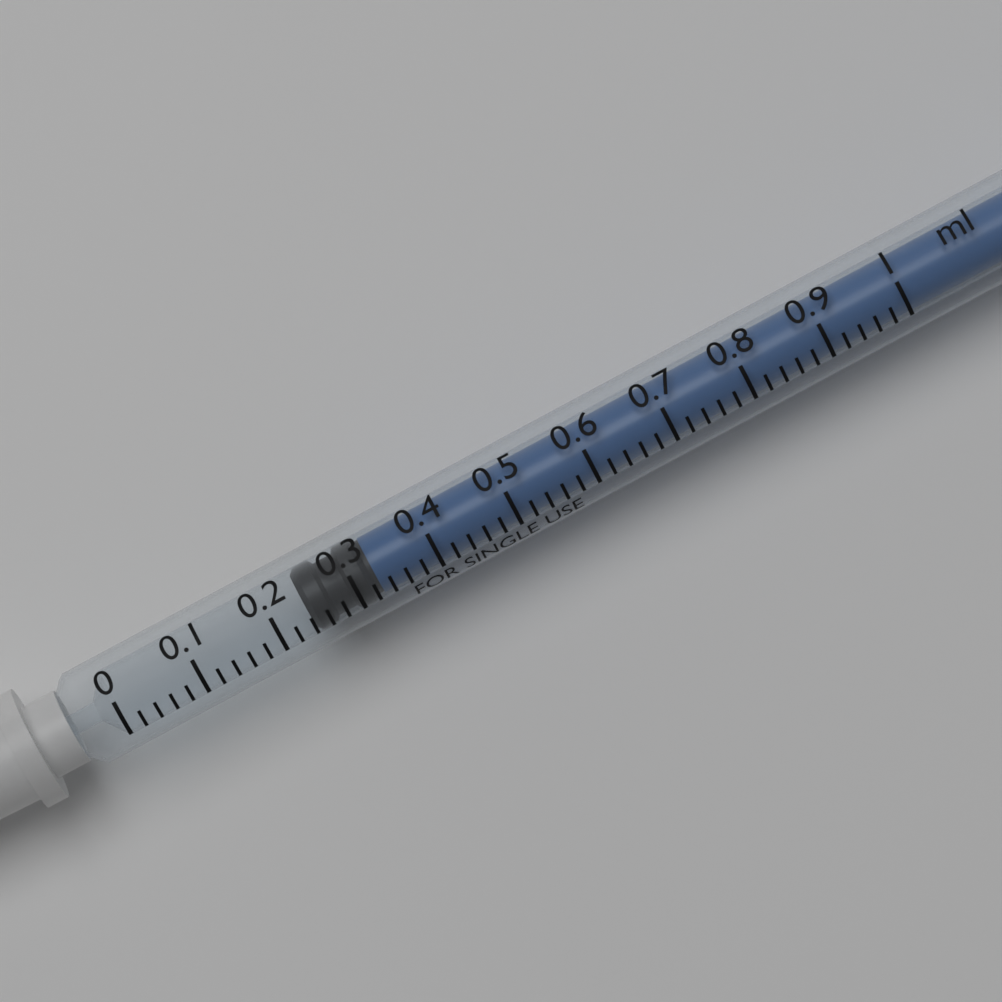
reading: 0.24 ml
